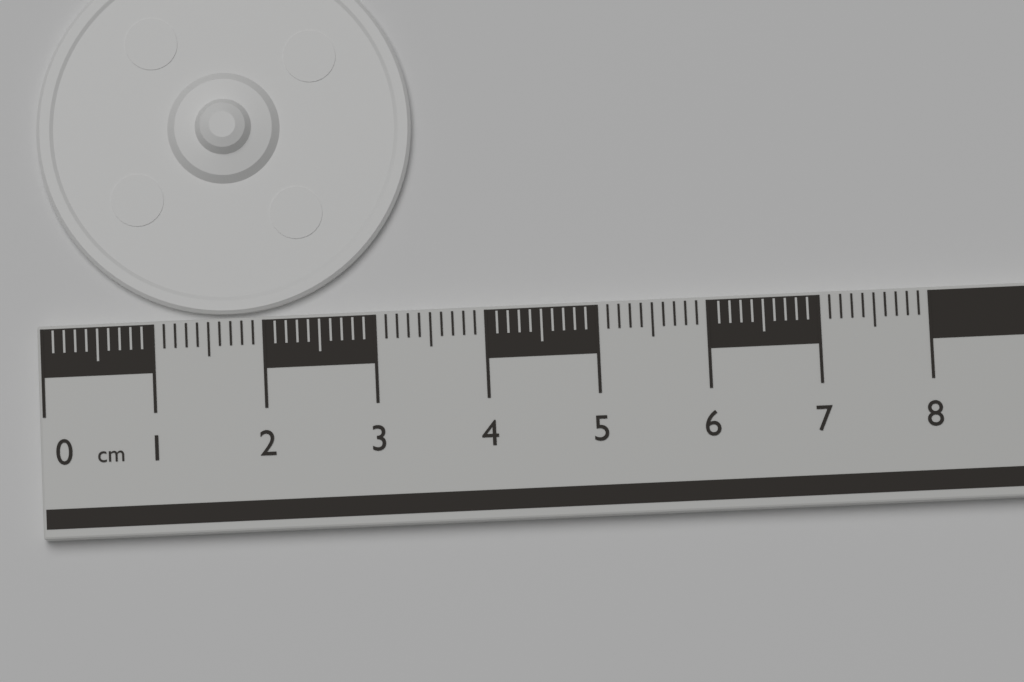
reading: 3.4 cm
